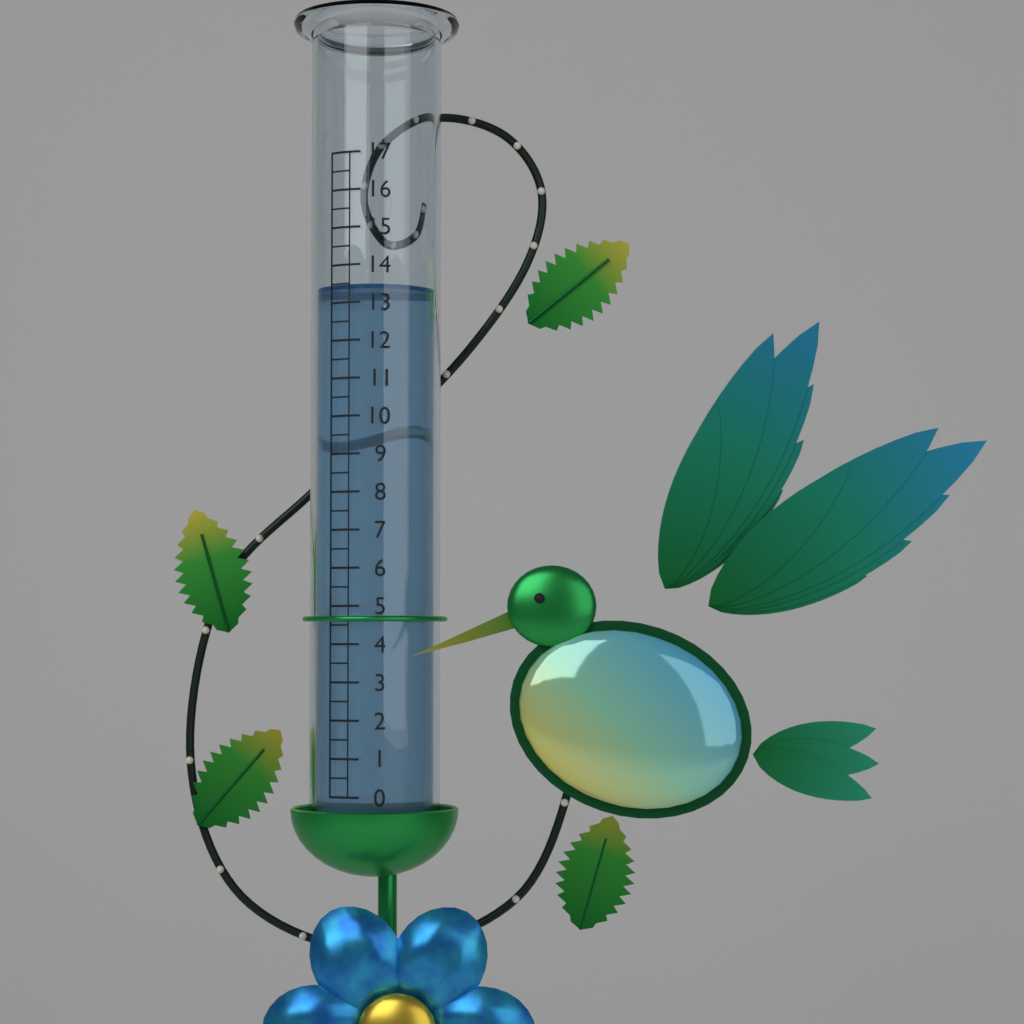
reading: 13.5 (no unit)
